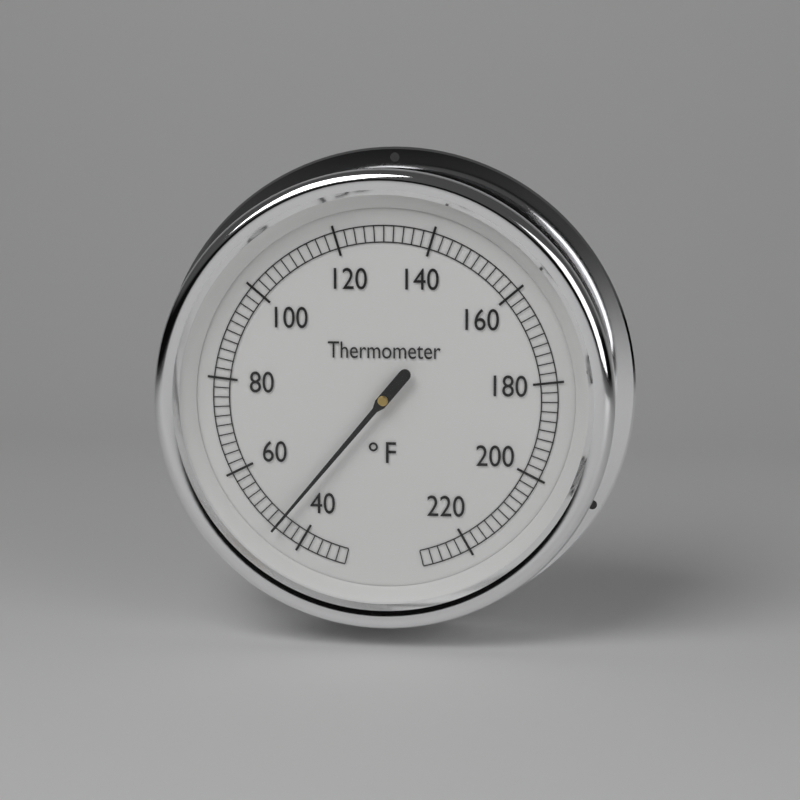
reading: 46 °F
